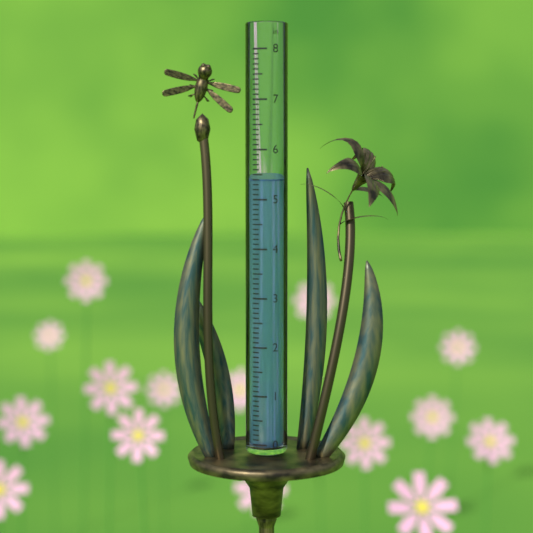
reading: 5.4 in
